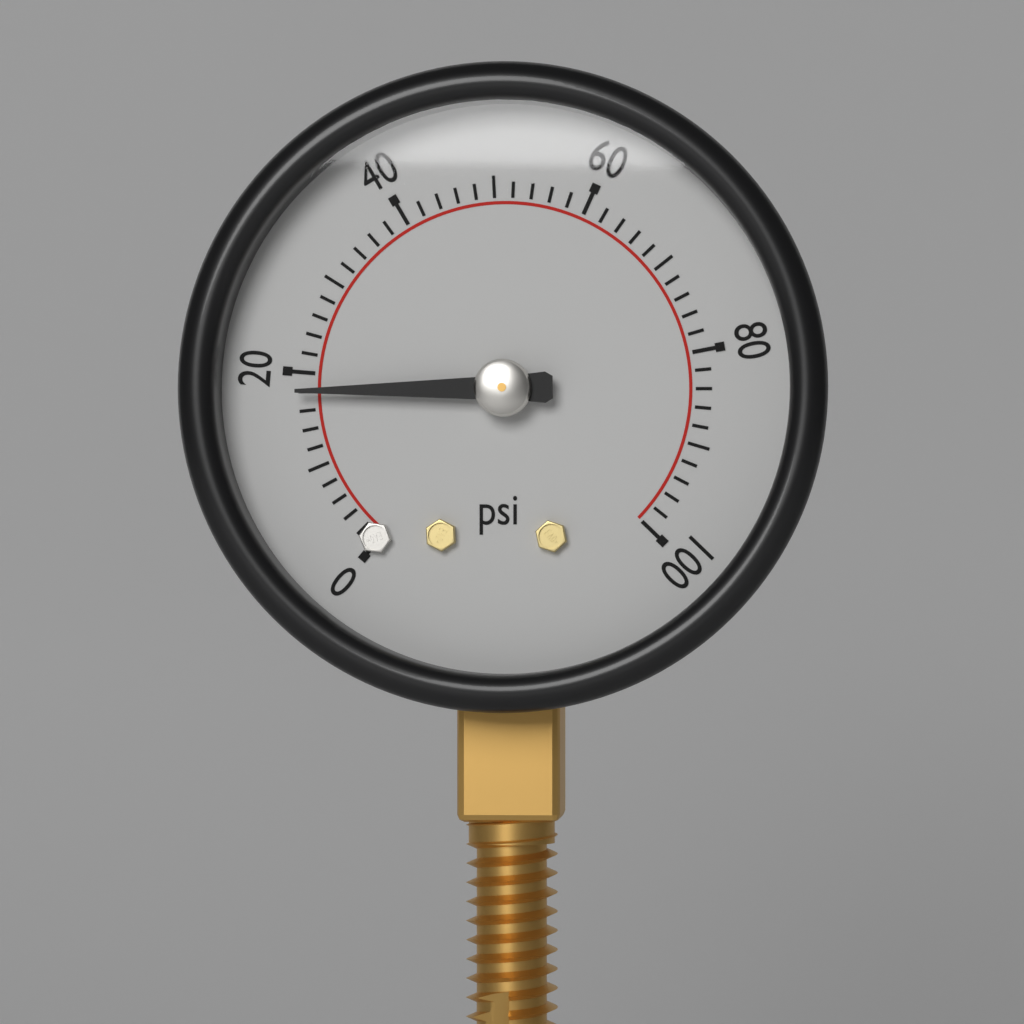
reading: 18 psi
